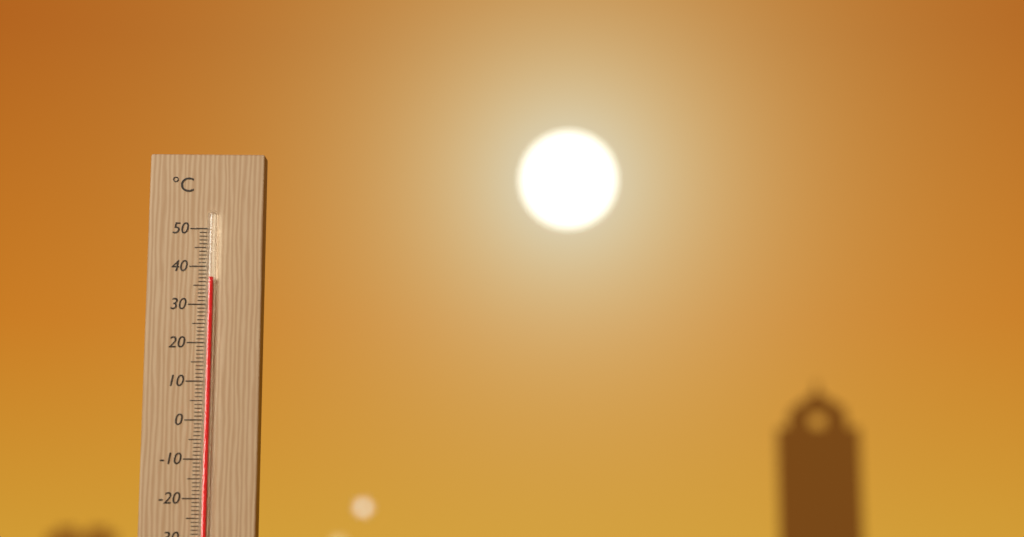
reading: 37 °C
